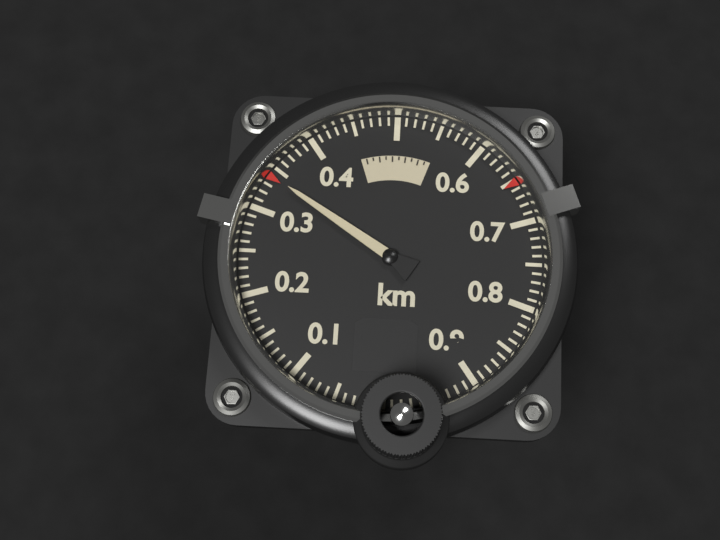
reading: 0.34 km
